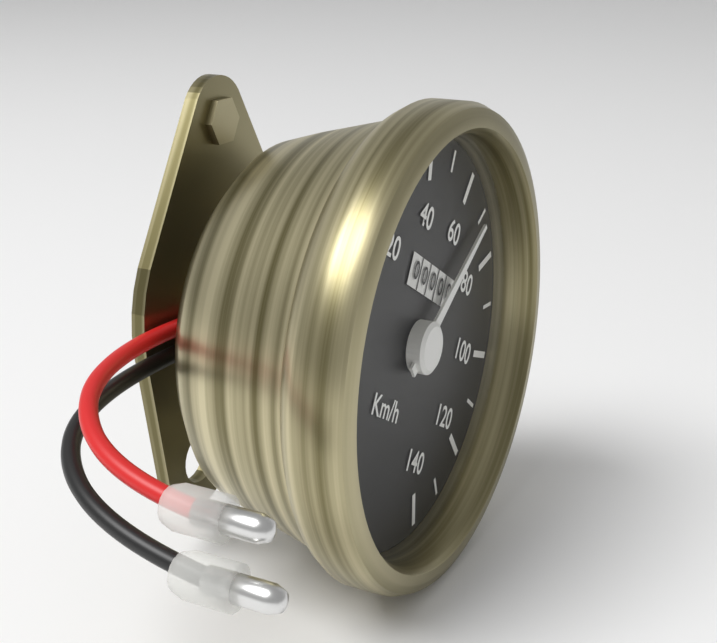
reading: 70 km/h
